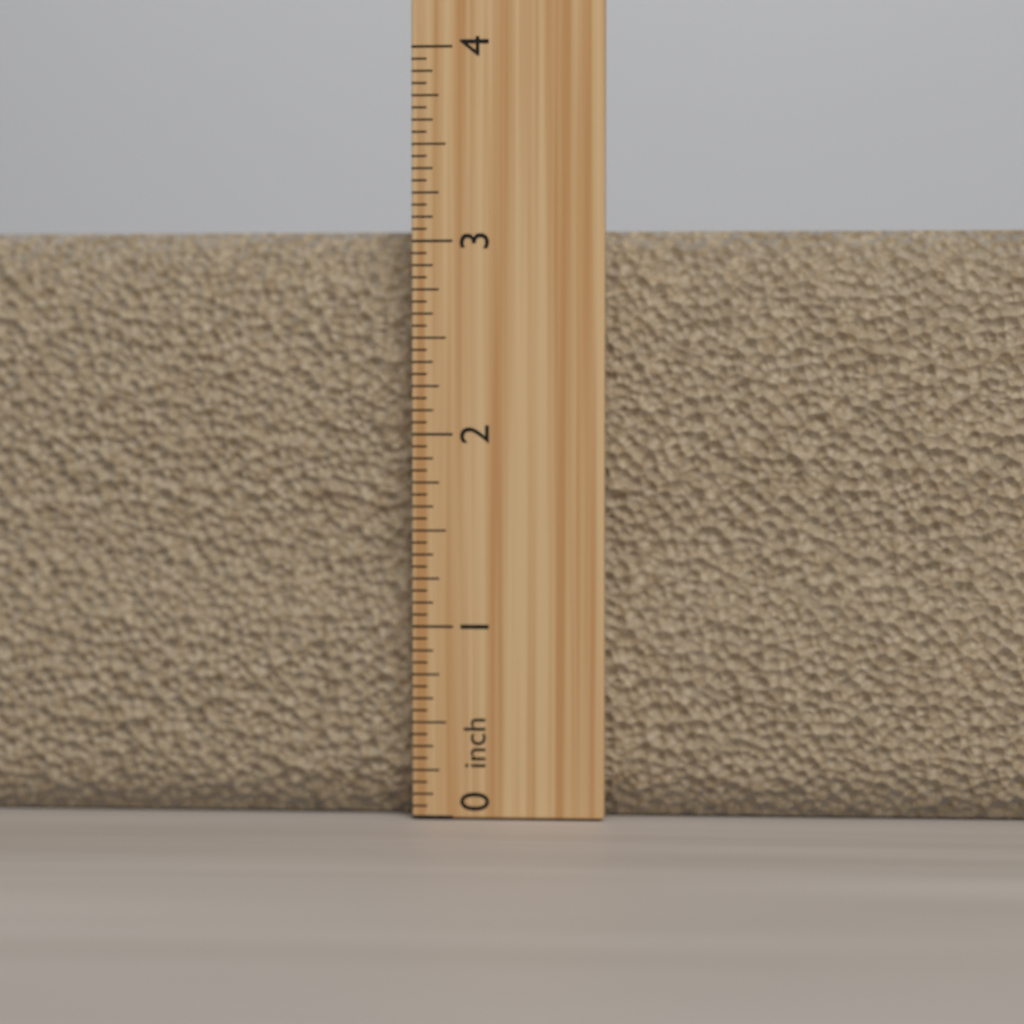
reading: 3.0625 inch
